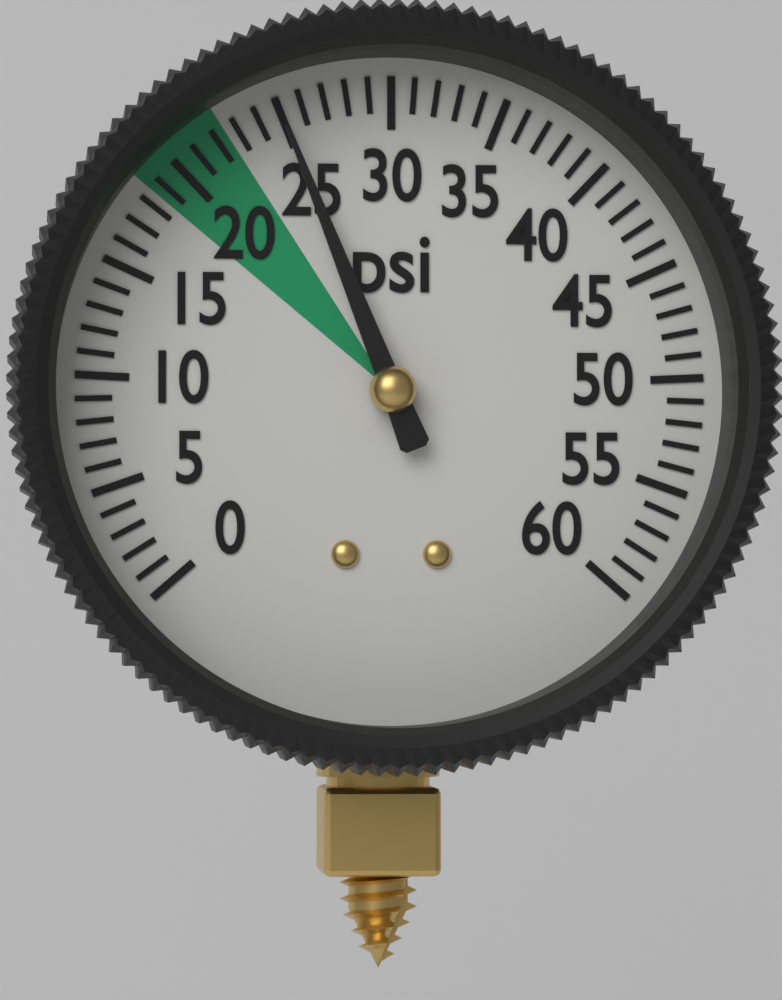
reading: 25 psi
